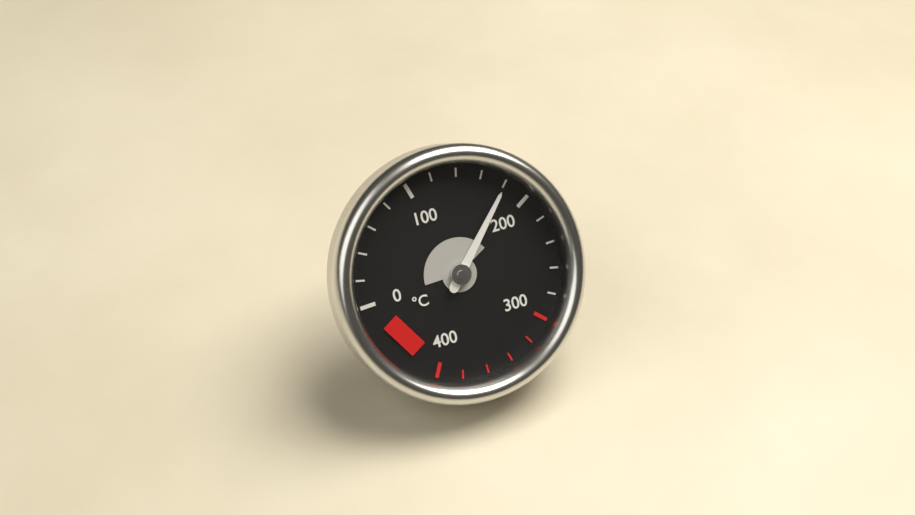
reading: 180 °C
